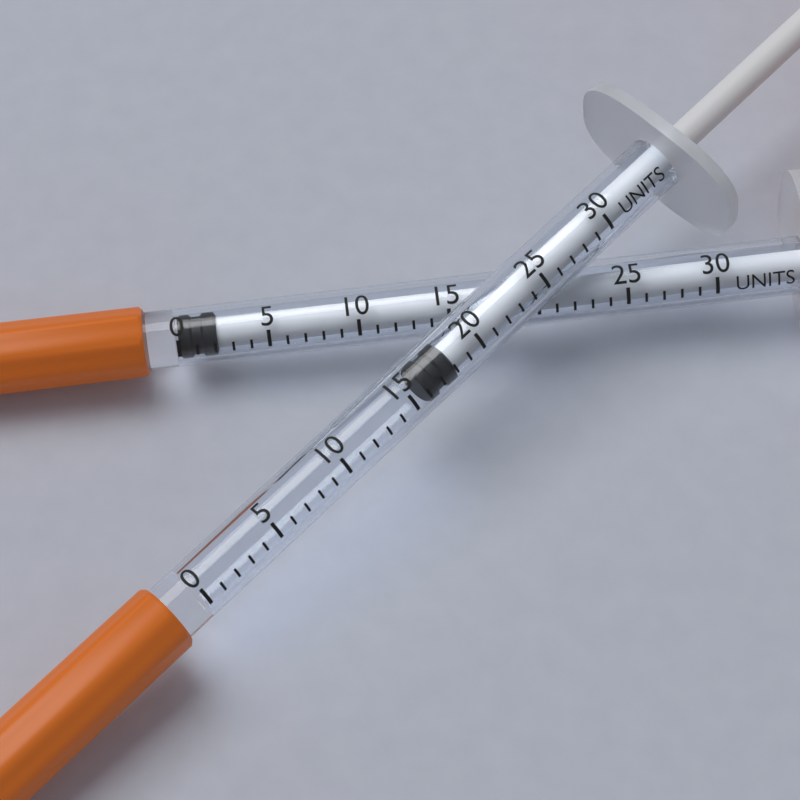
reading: 16 units
